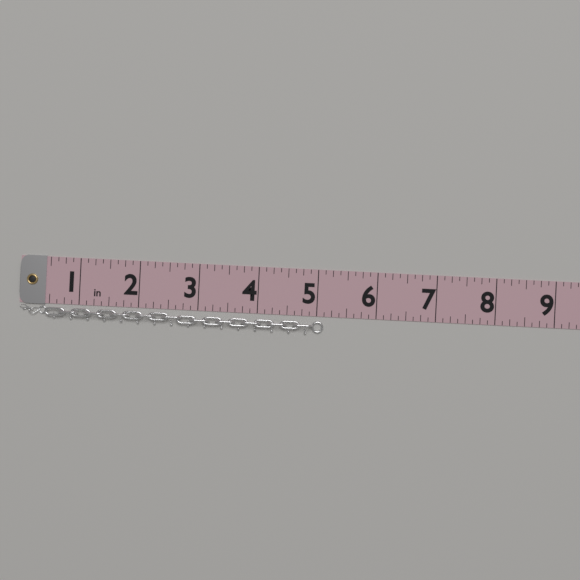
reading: 5.125 in
